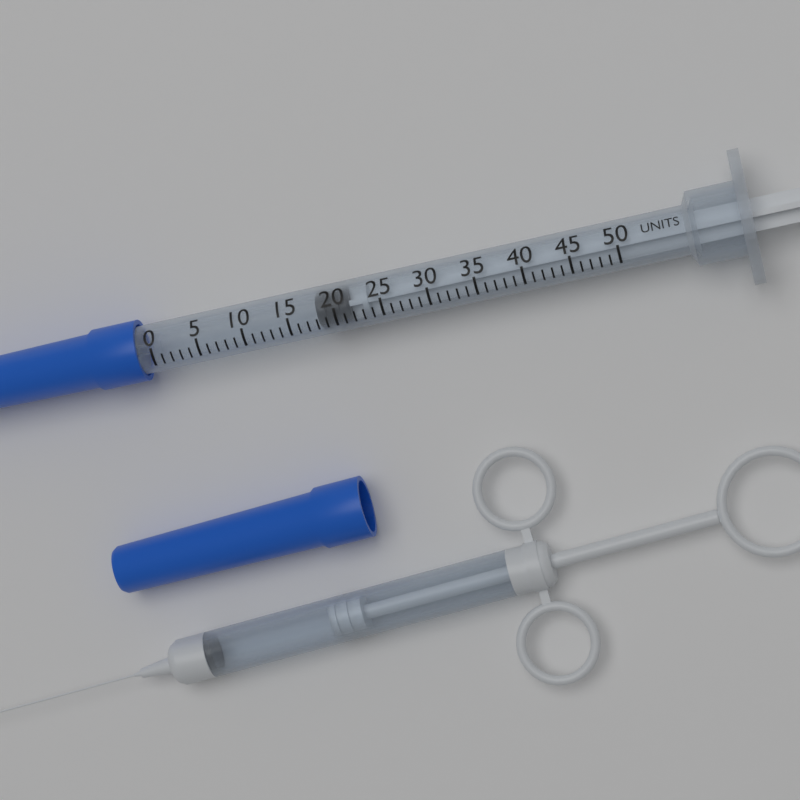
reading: 18 units
